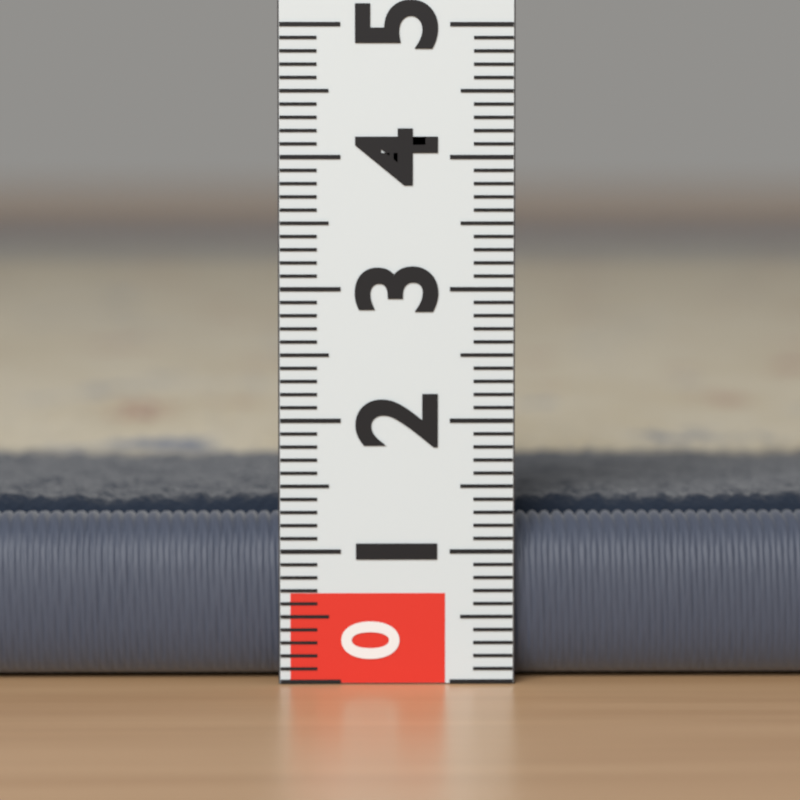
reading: 1.4 (no unit)
